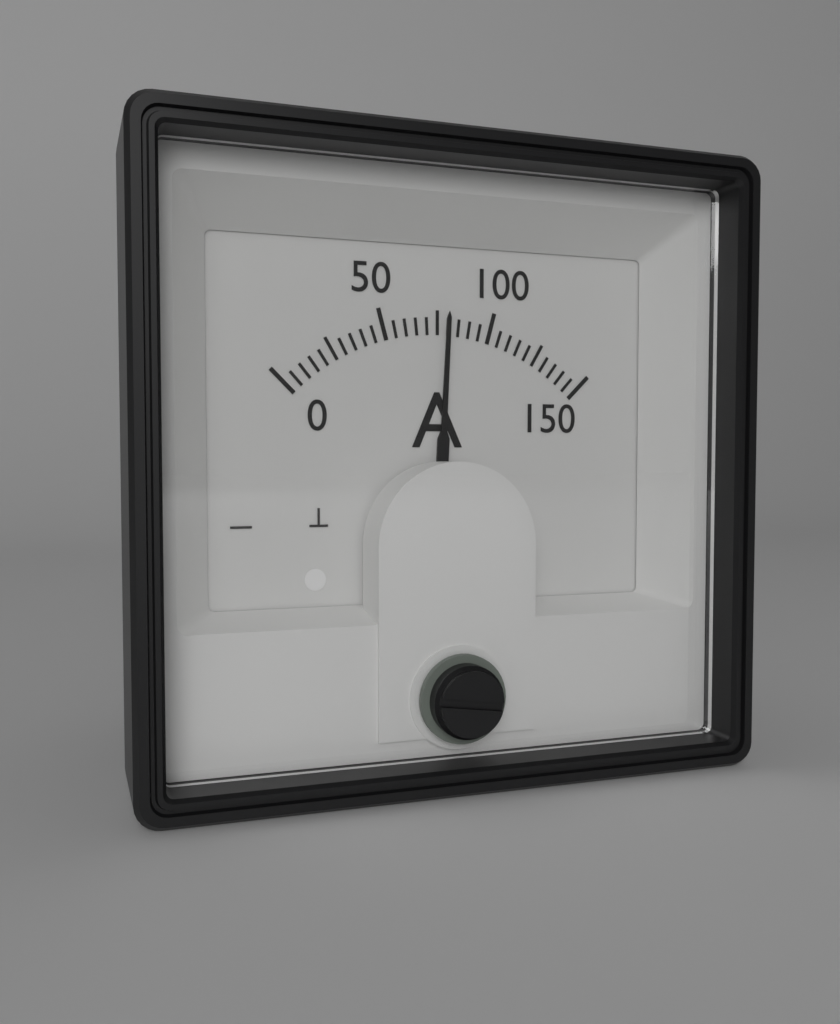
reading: 80 A
